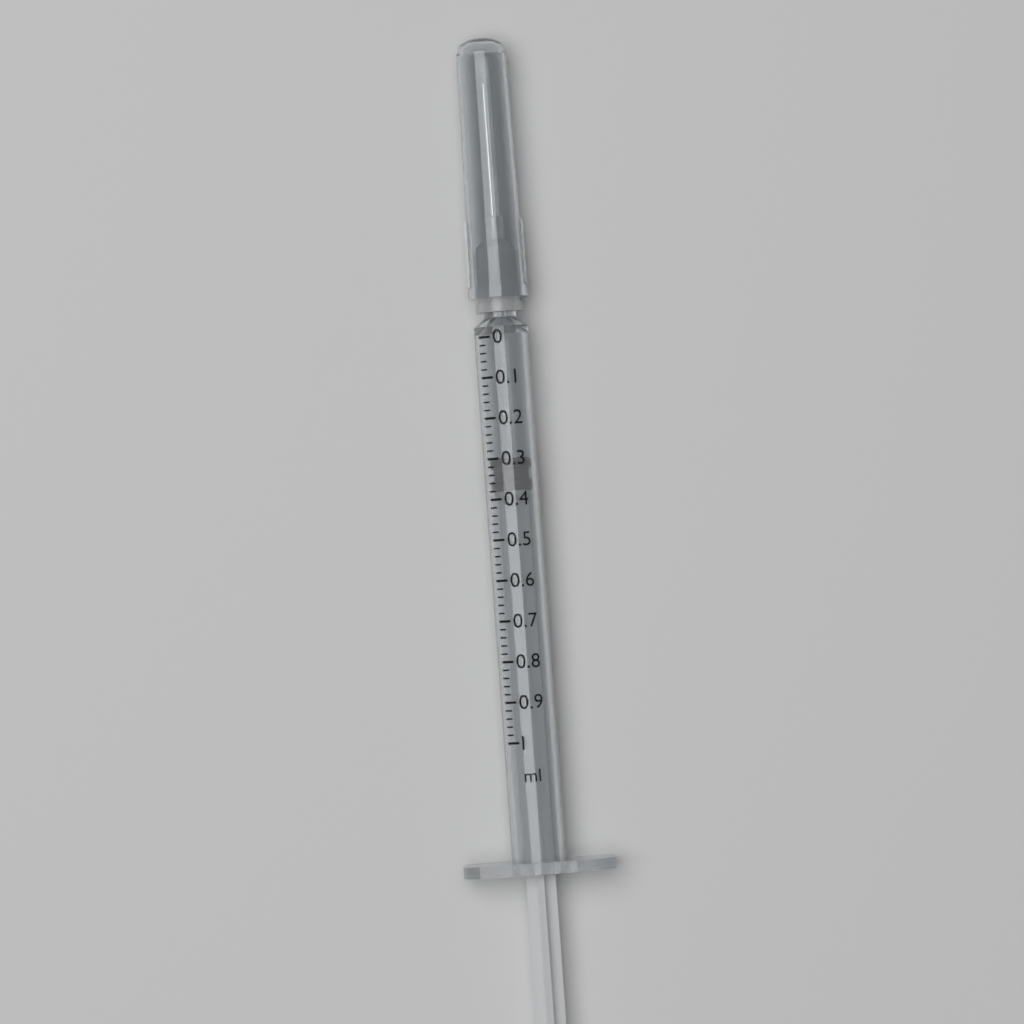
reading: 0.30 ml
